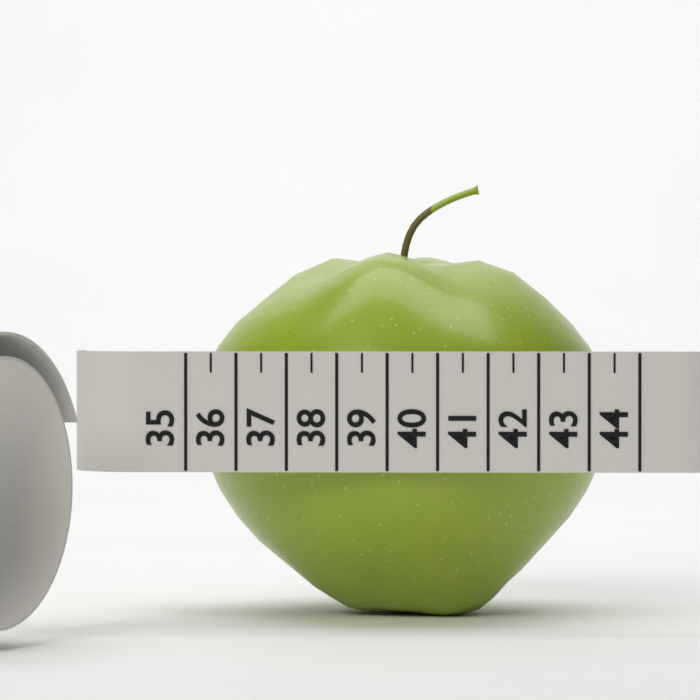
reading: 43.5 (no unit)
